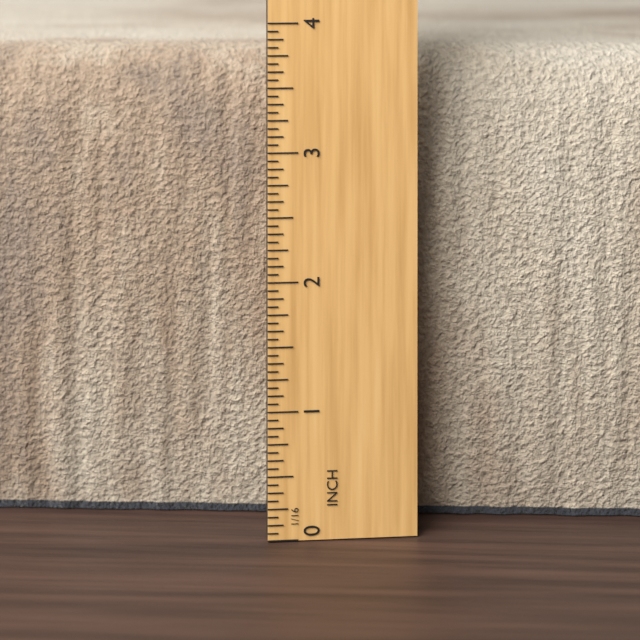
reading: 3.7500 in
